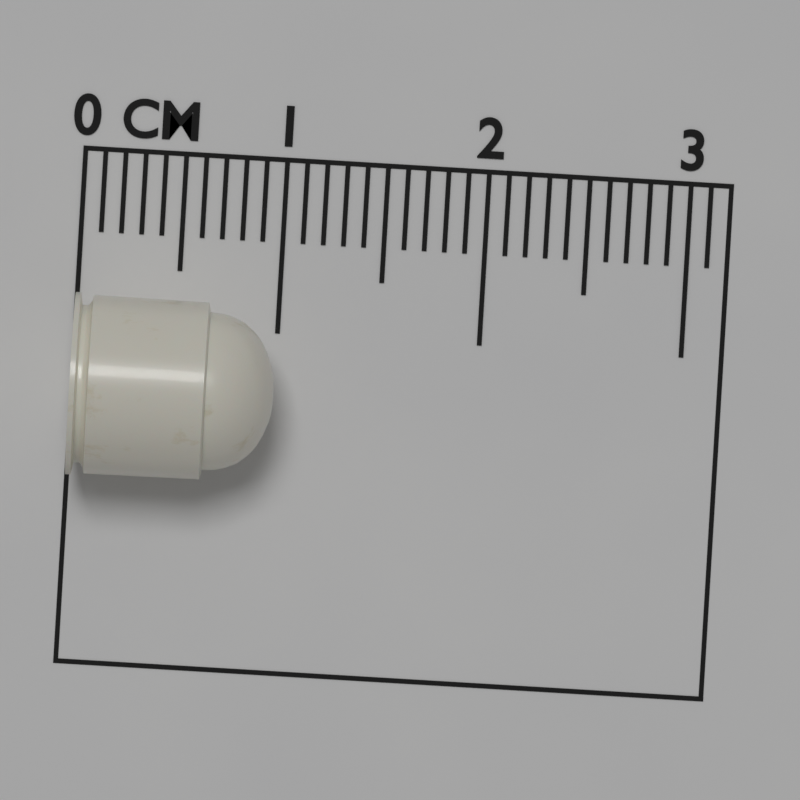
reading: 1.0 cm
